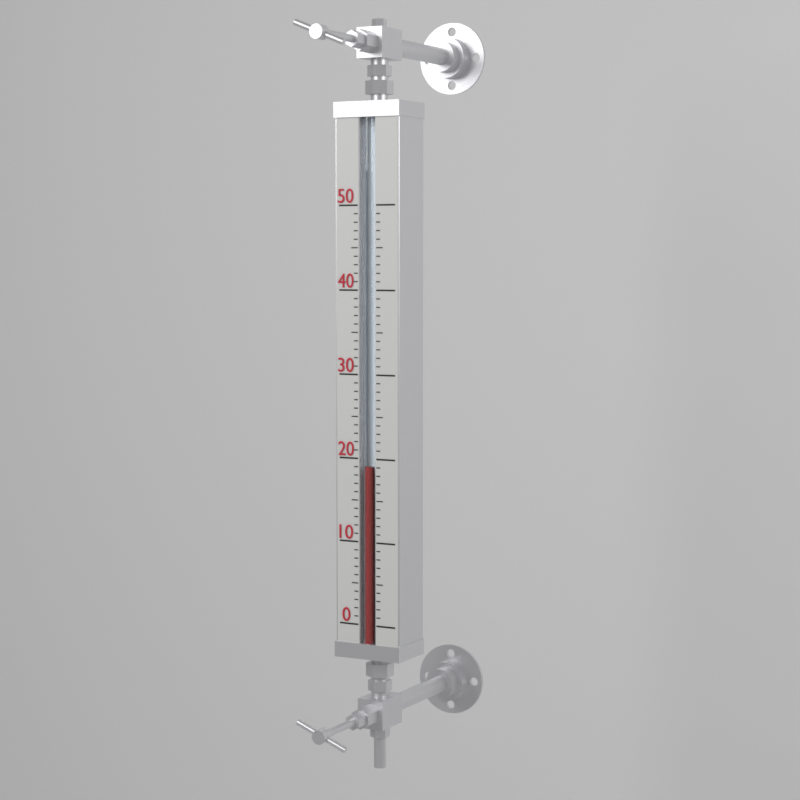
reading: 19 (no unit)
